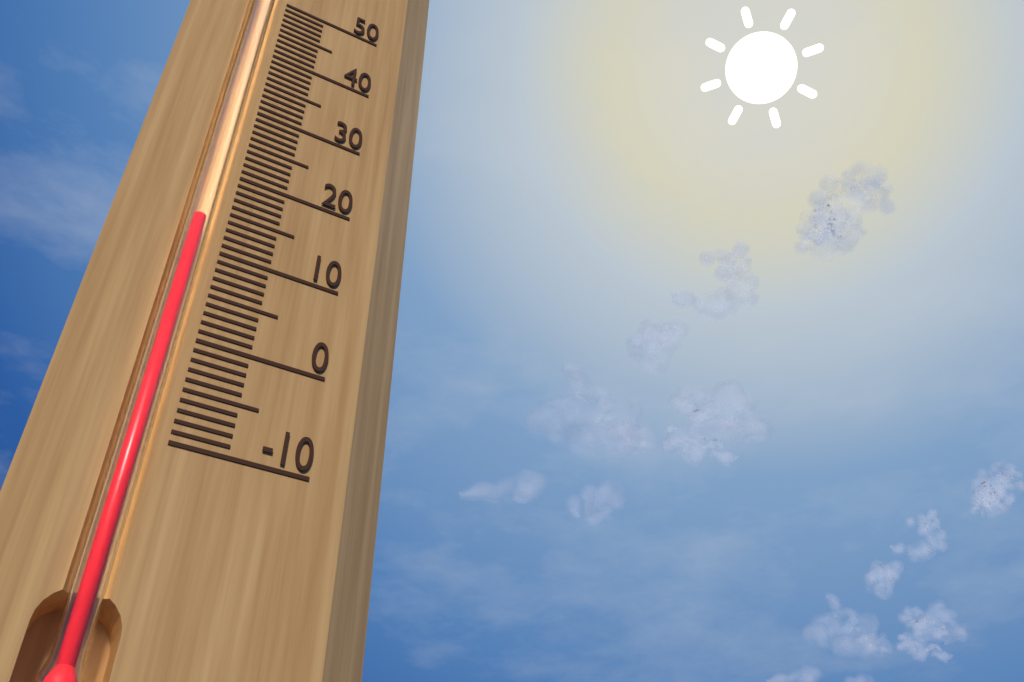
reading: 13 (no unit)
